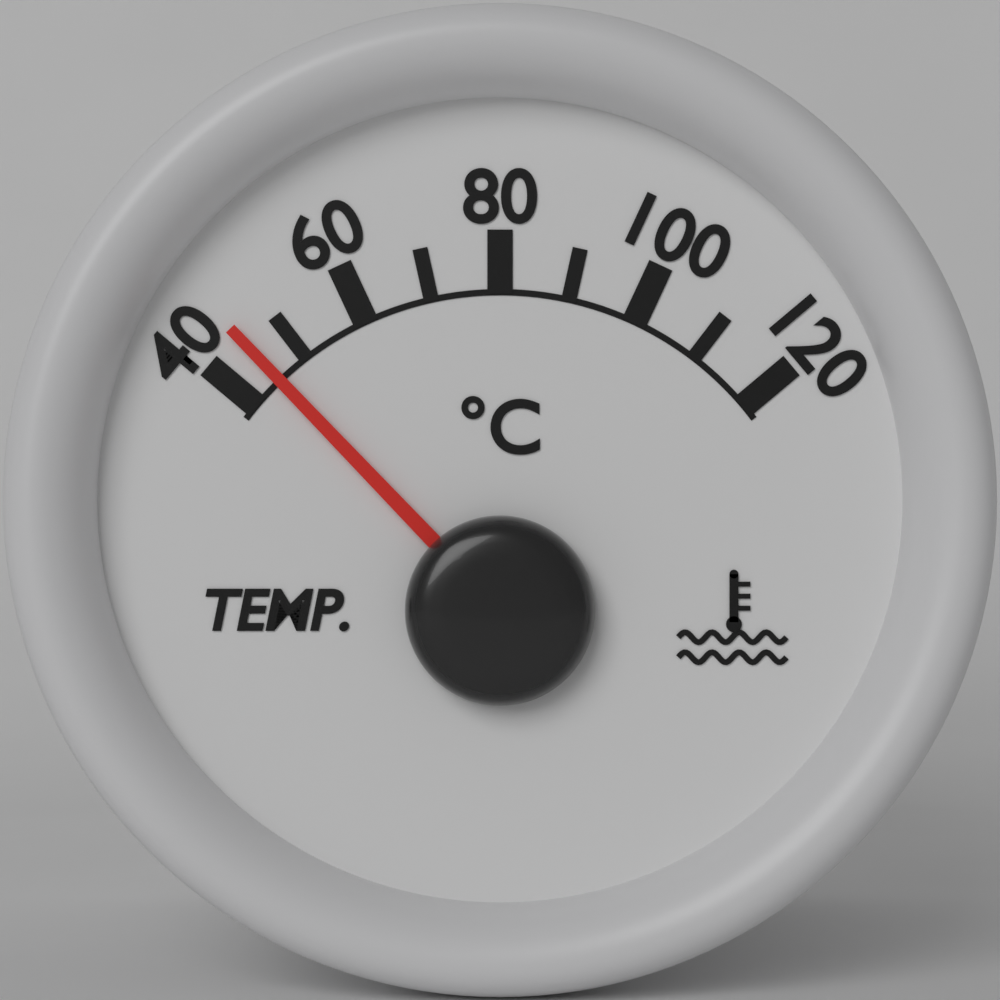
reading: 45 °C
